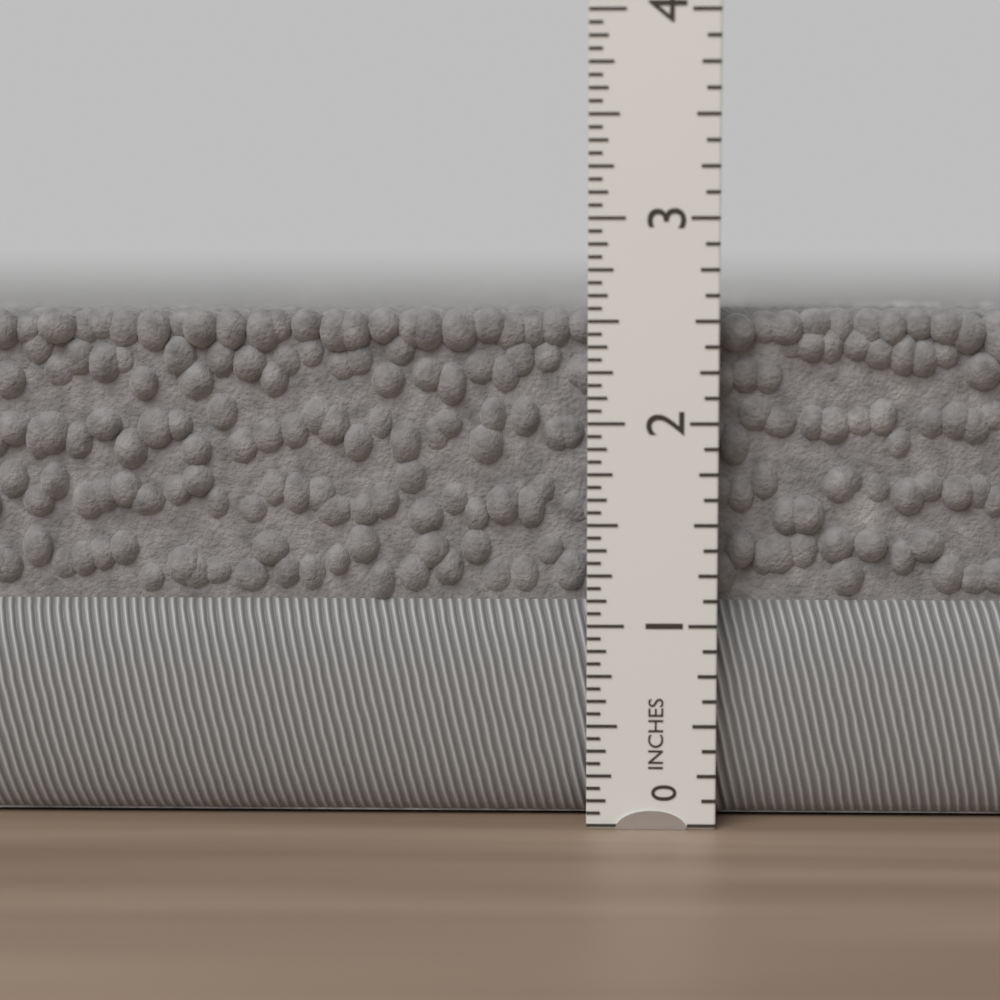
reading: 2.5625 in
